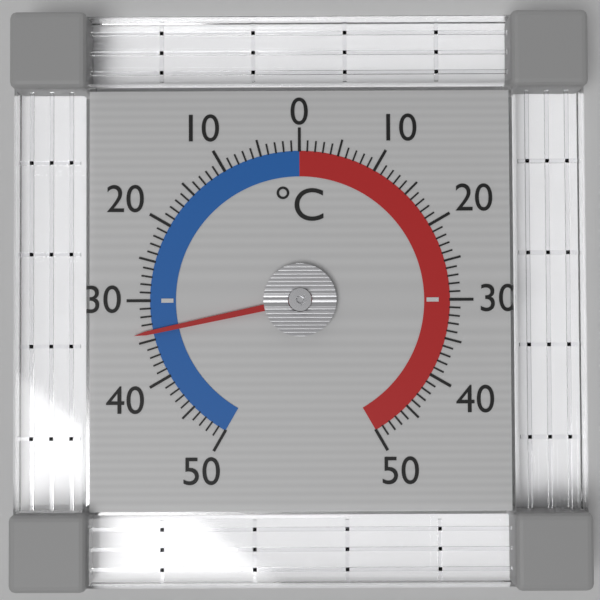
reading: -34 °C
